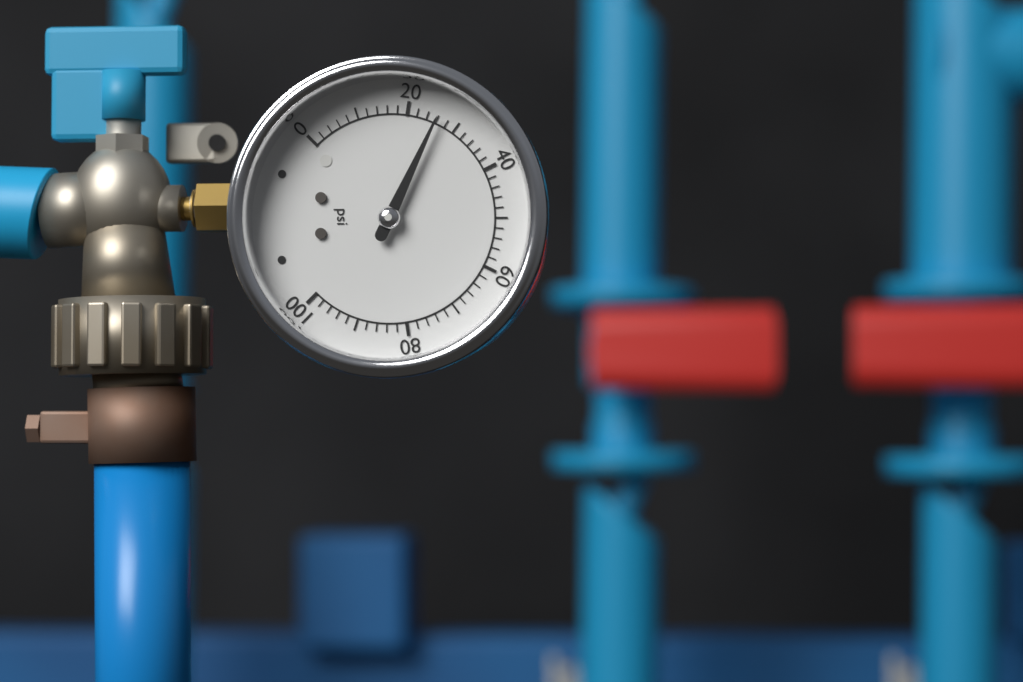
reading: 26 psi
